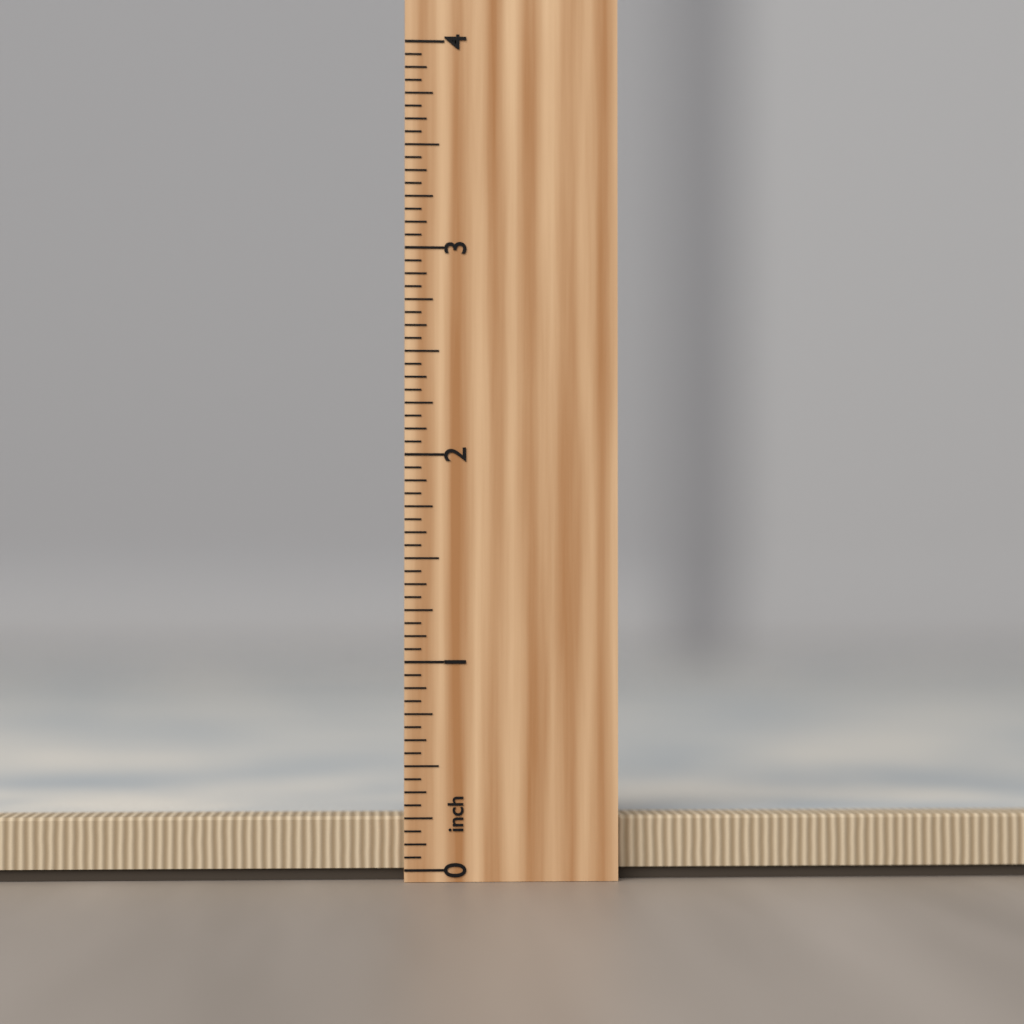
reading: 0.2500 inch
